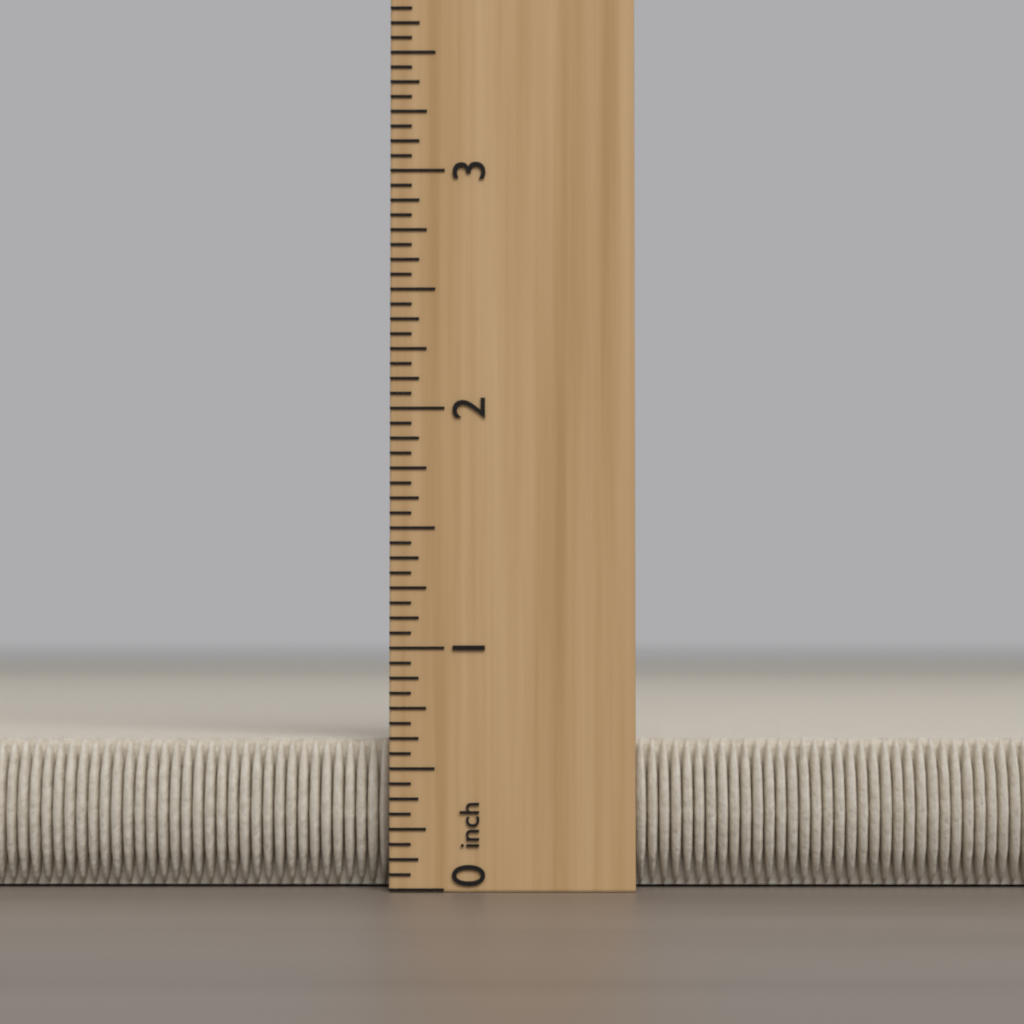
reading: 0.6250 inch
